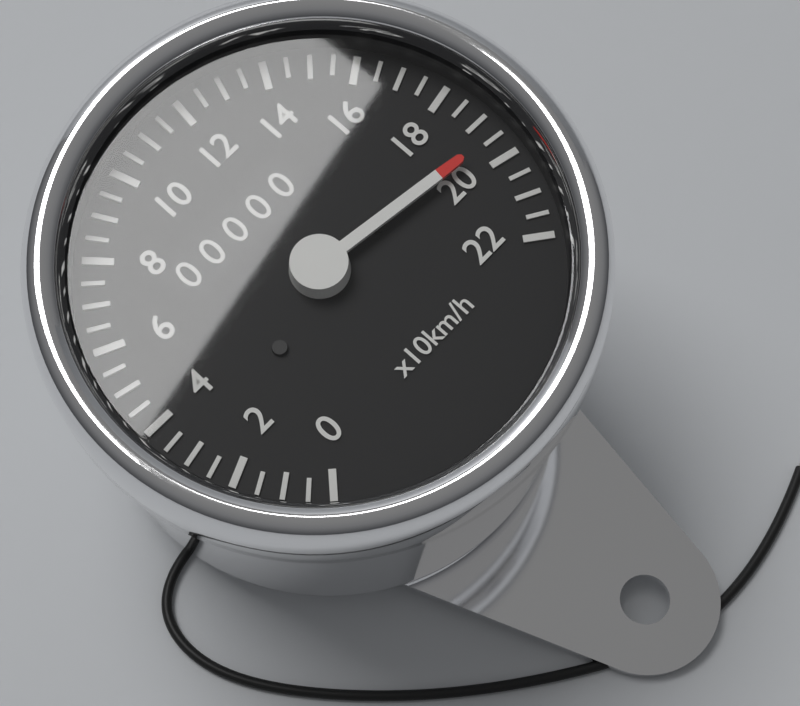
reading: 195 km/h
